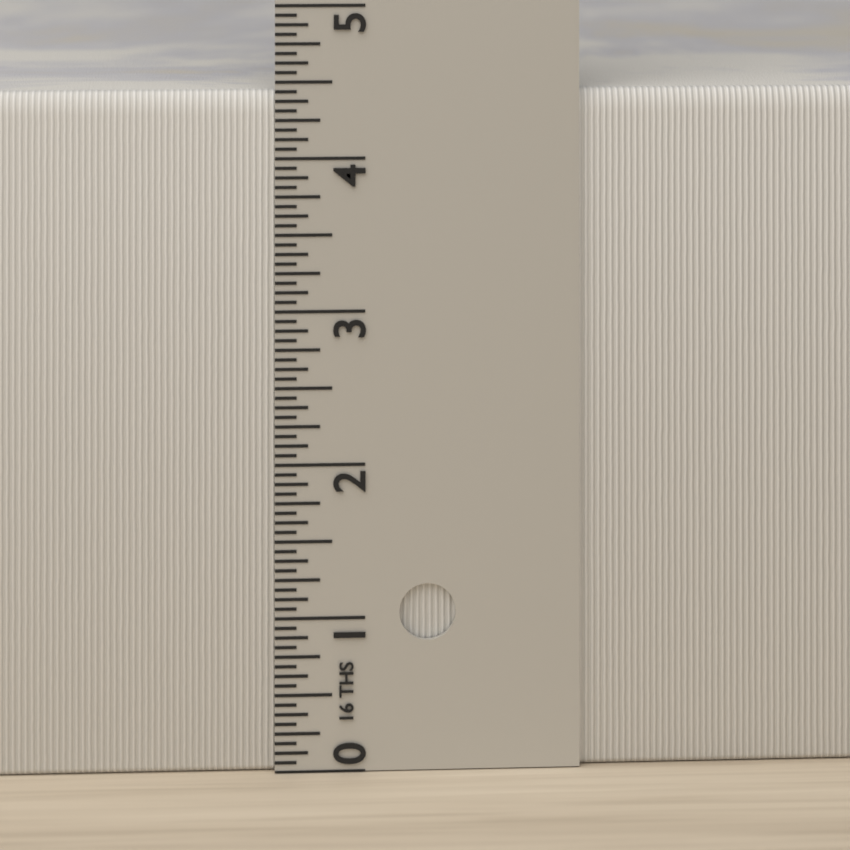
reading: 4.4375 in
